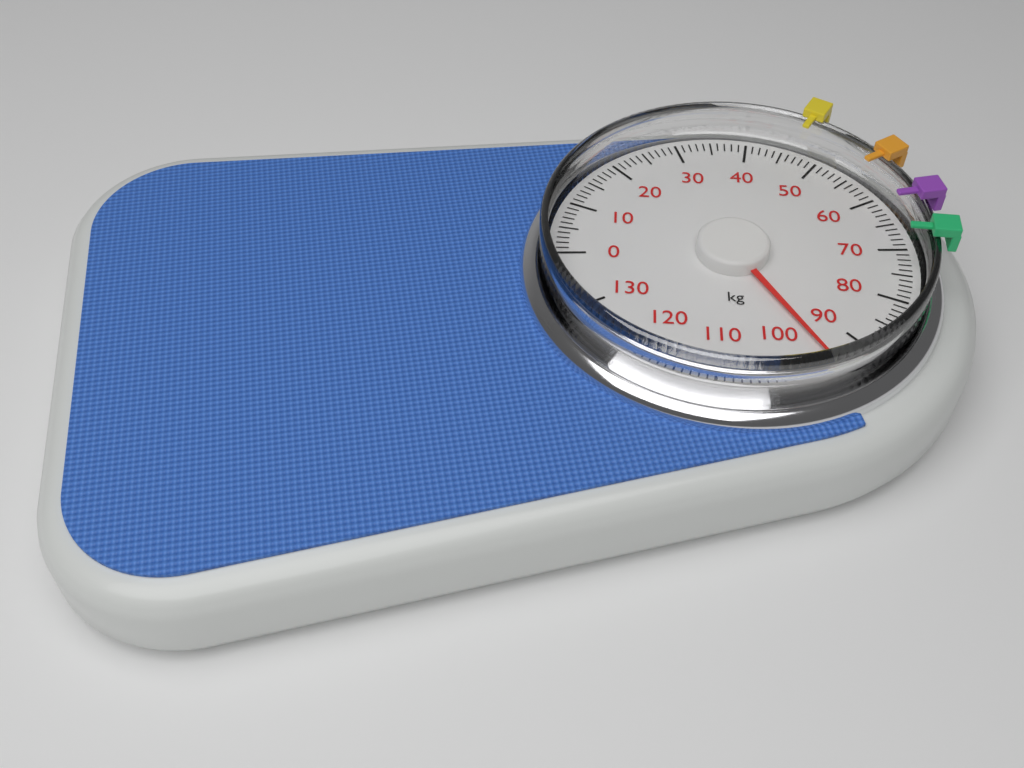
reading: 95 kg
